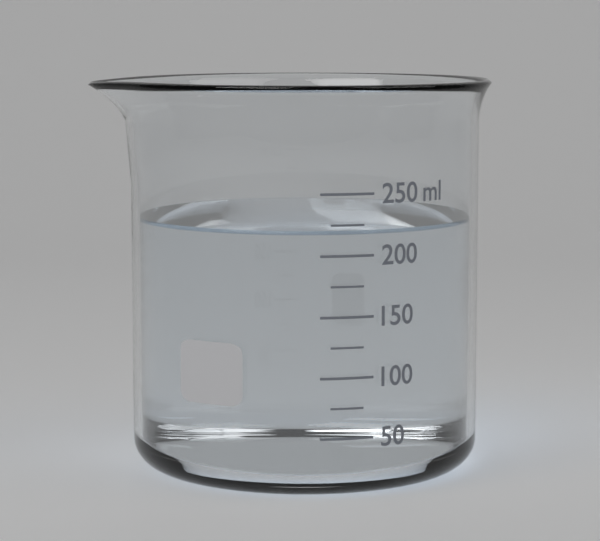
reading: 220 ml
